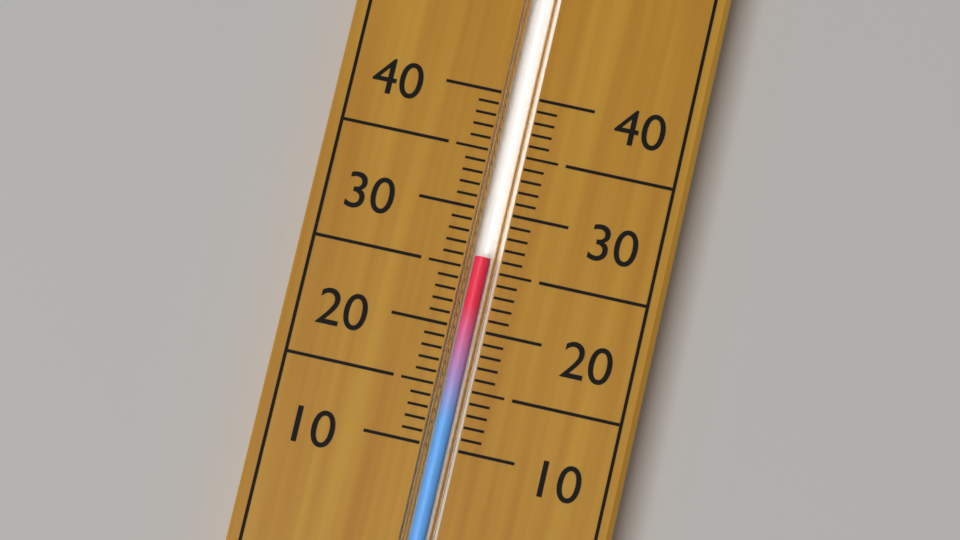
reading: 26 (no unit)
